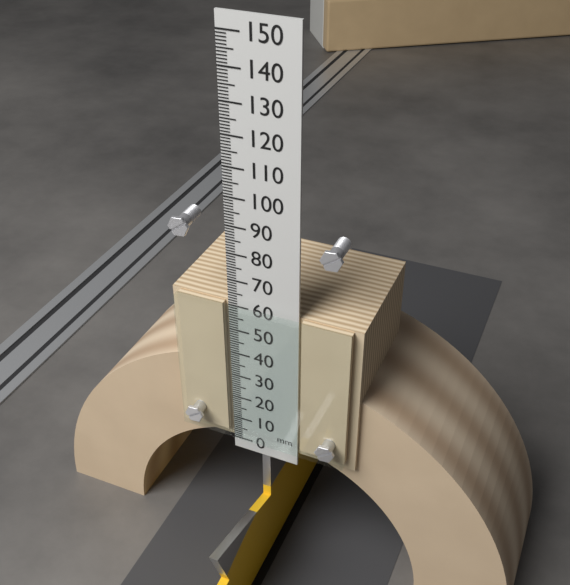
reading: 61 mm
